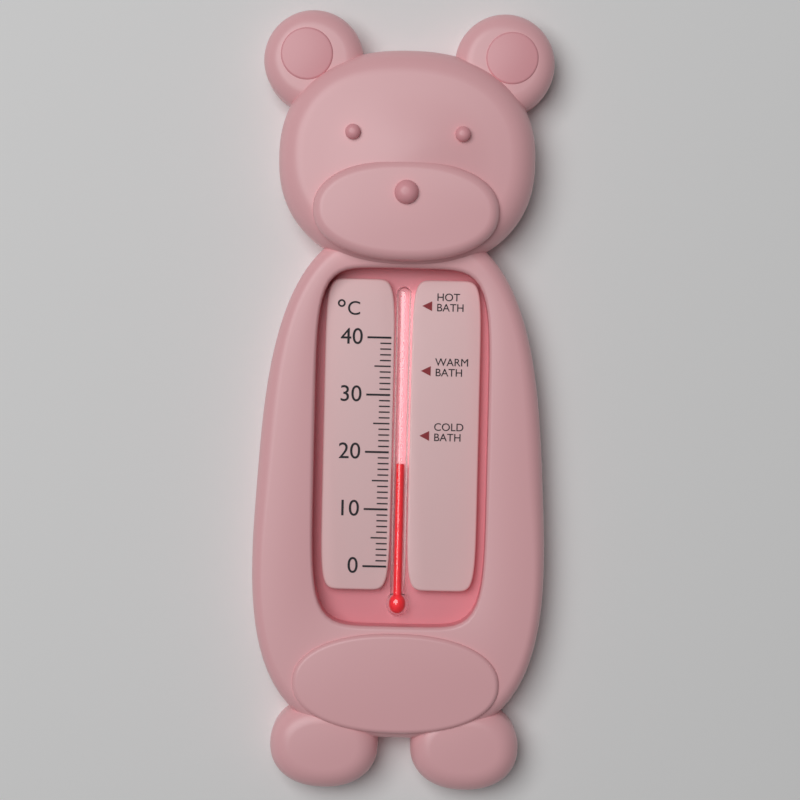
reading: 18 °C
